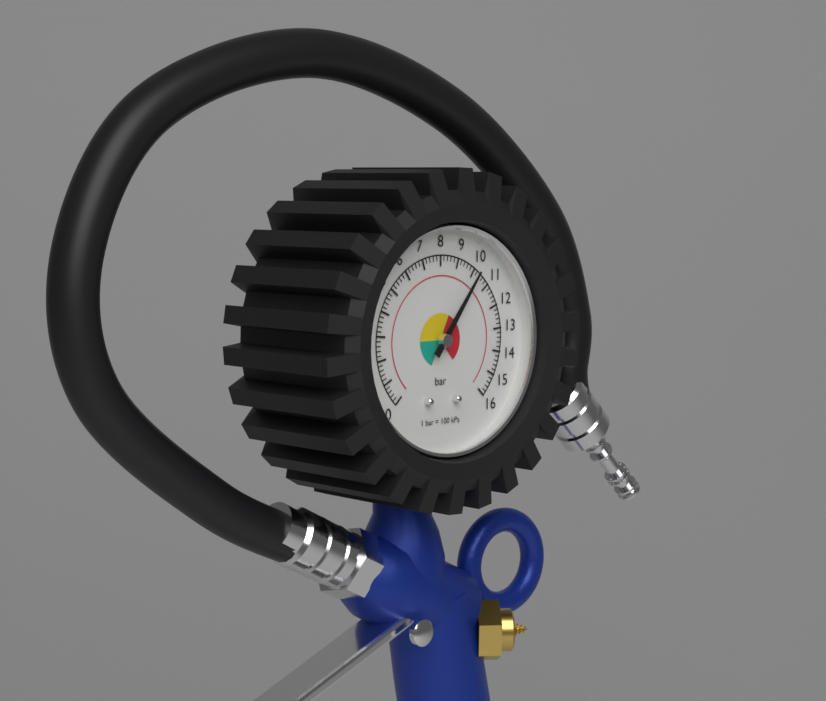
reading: 10.2 bar
